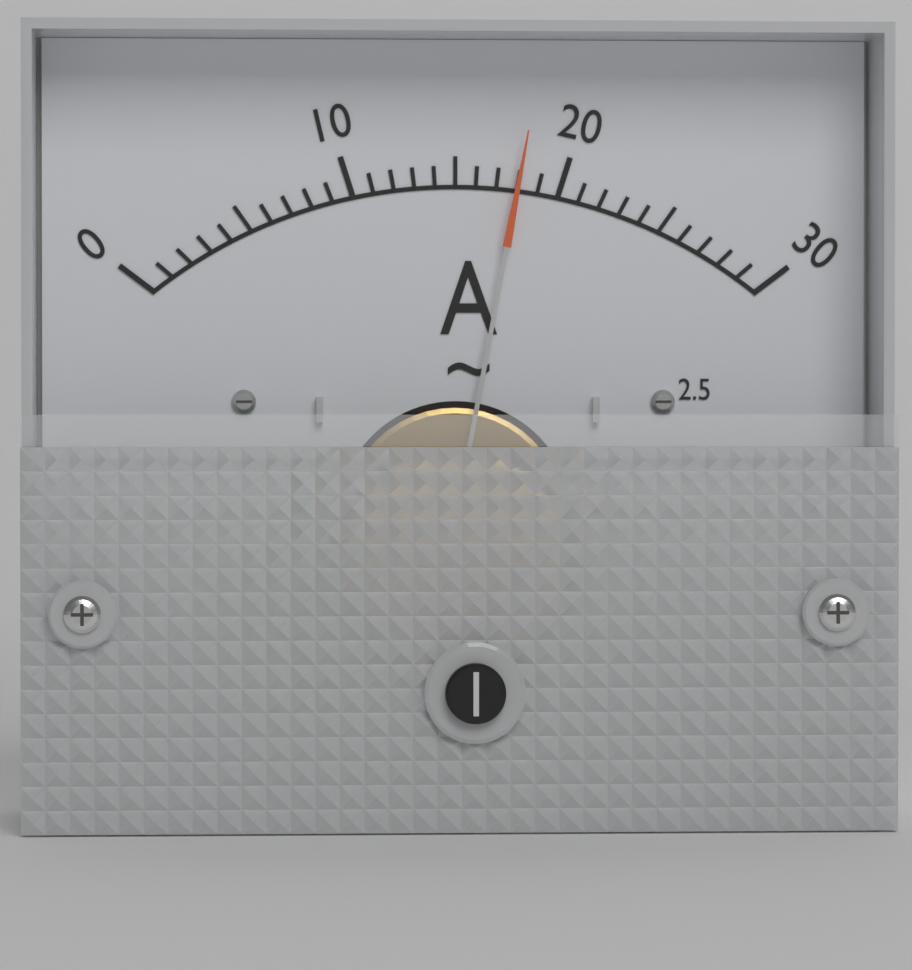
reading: 18 A
